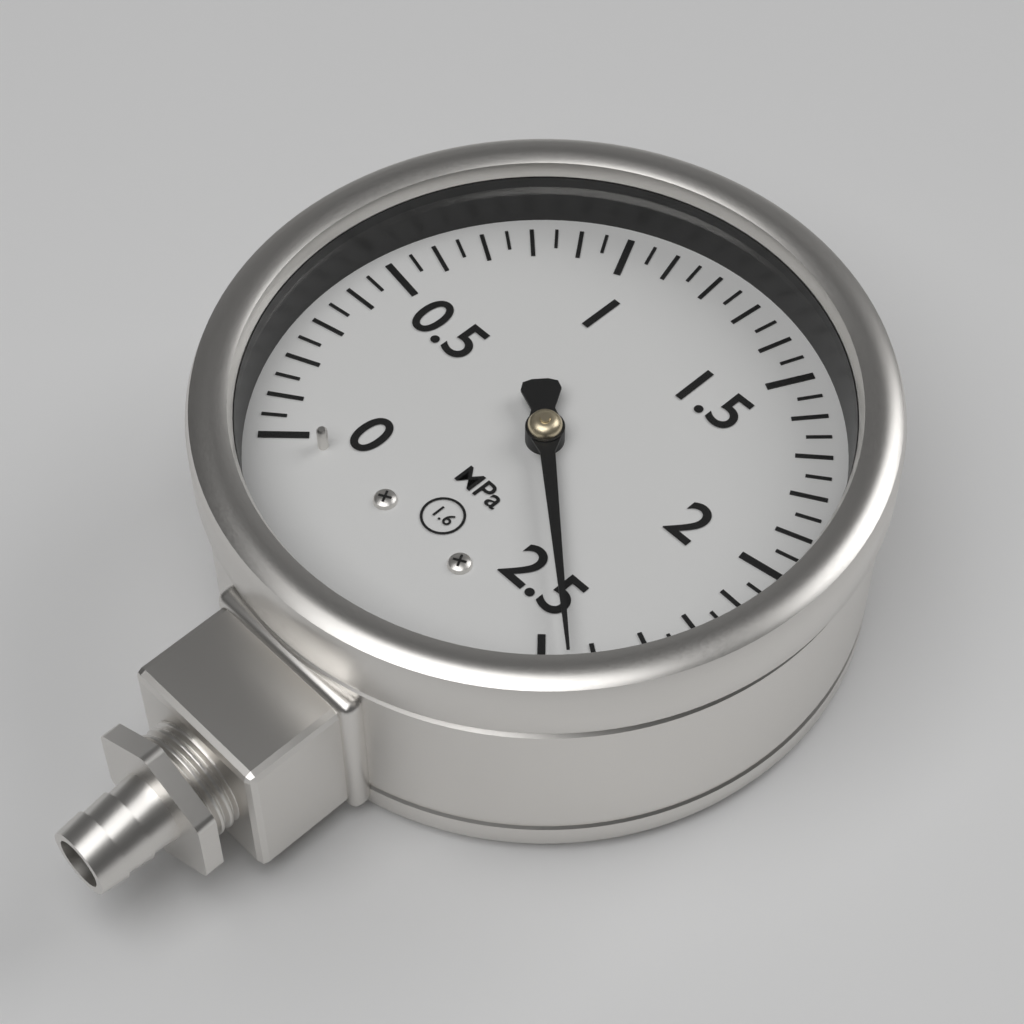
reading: 2.45 MPa
